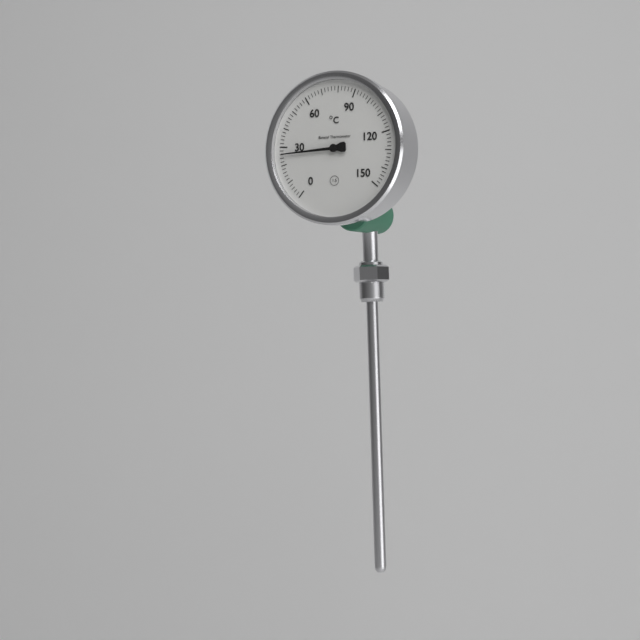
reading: 26 °C
